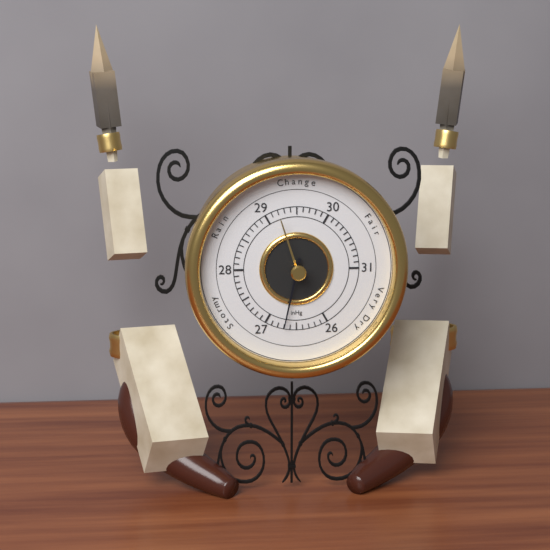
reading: 26.7 inHg
